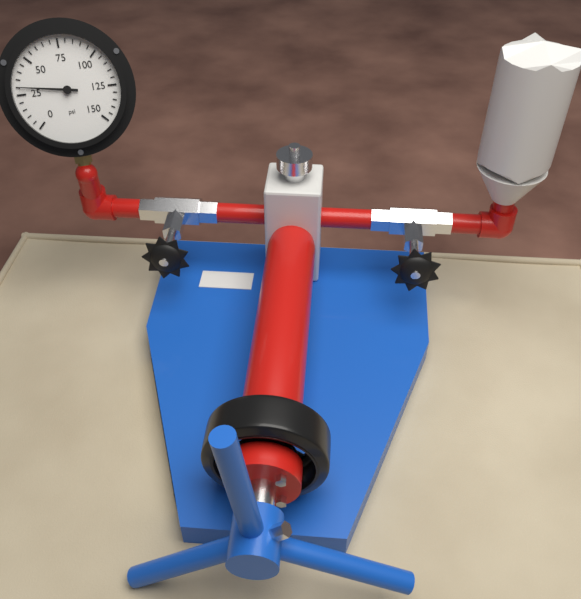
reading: 30 psi
